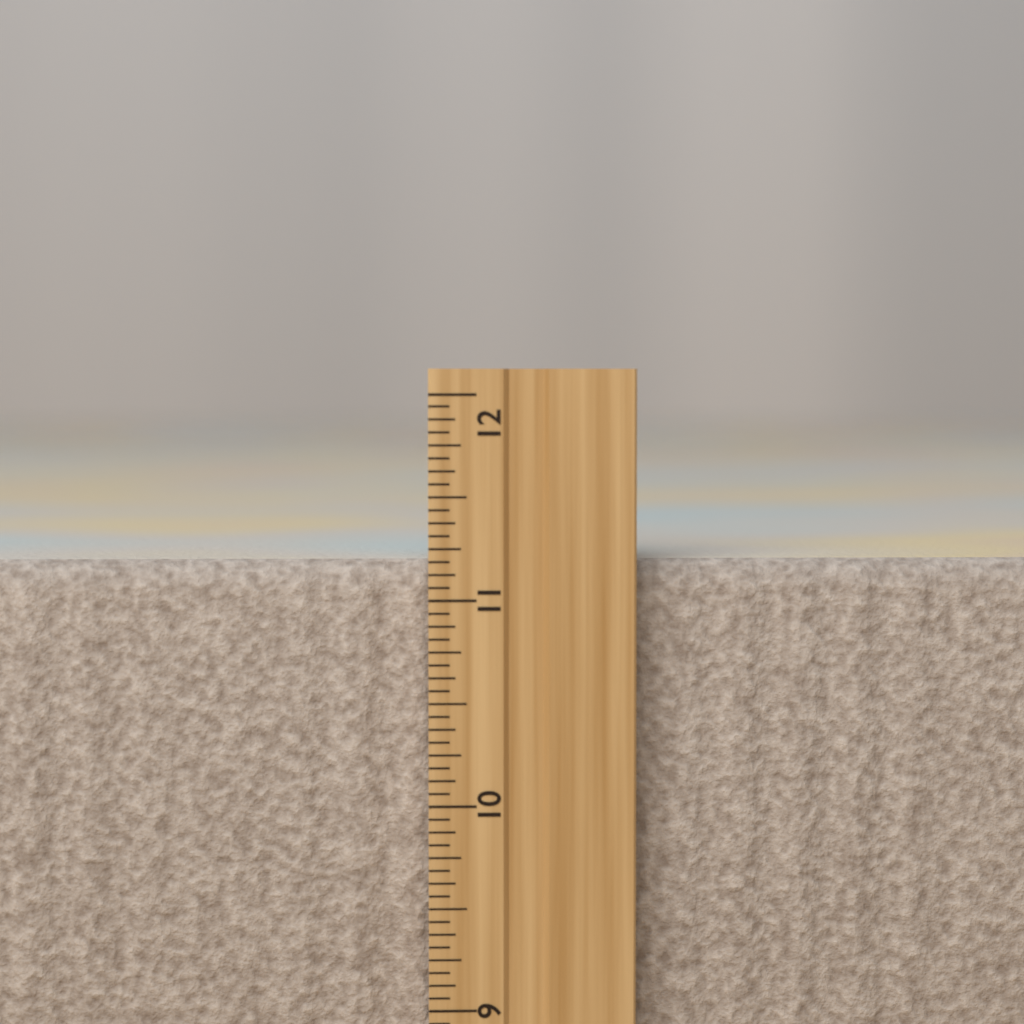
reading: 11.1875 inch
